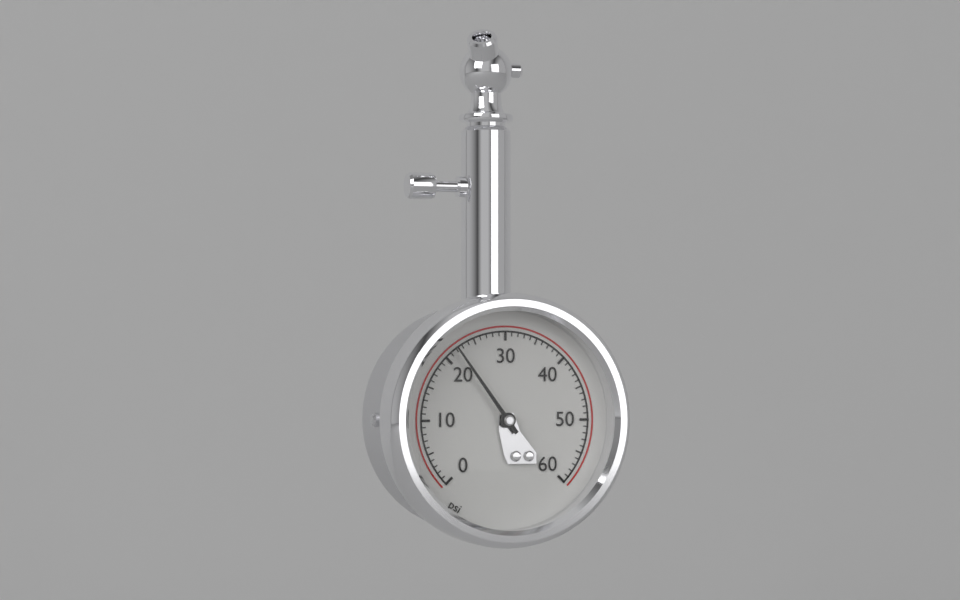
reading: 22 psi
